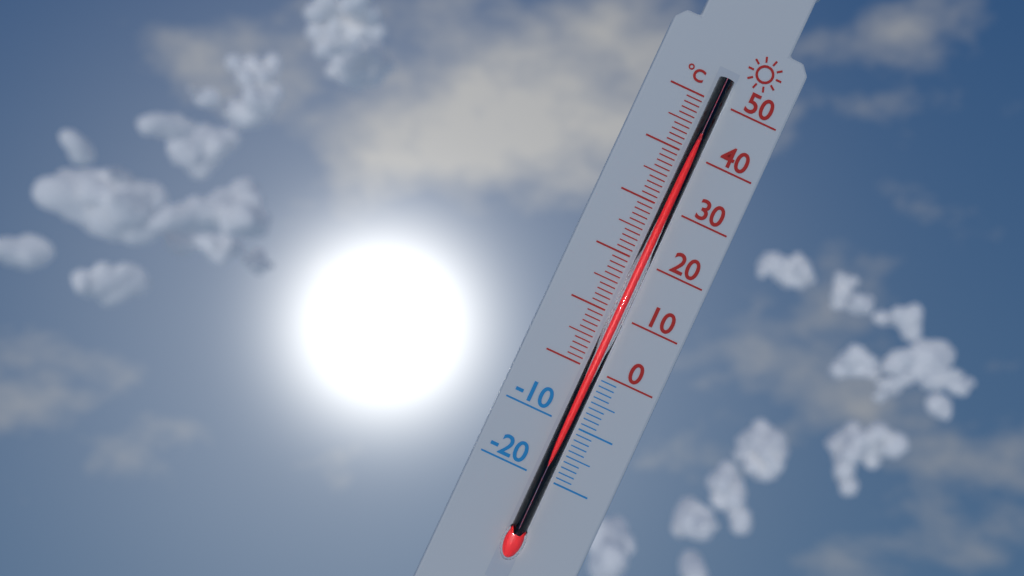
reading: 42 °C
